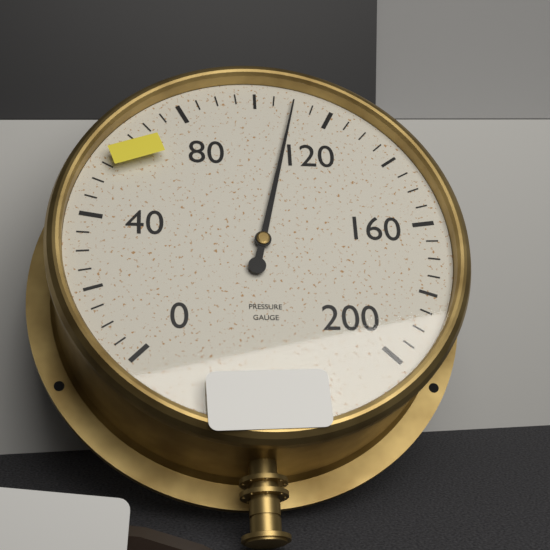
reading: 110 (no unit)
